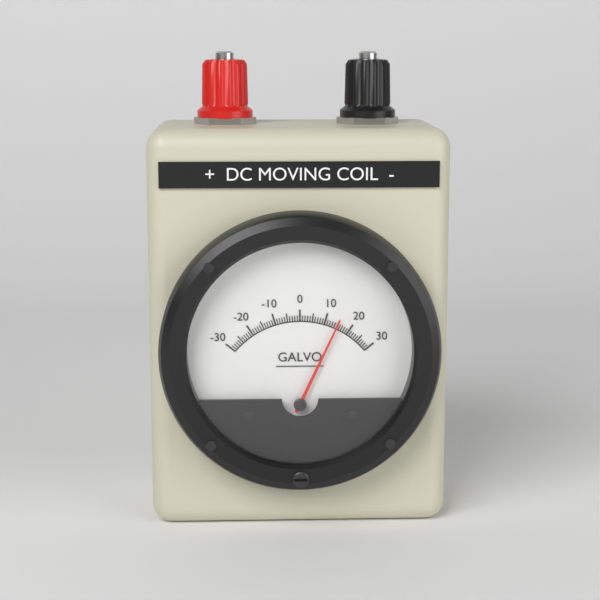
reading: 15 (no unit)
